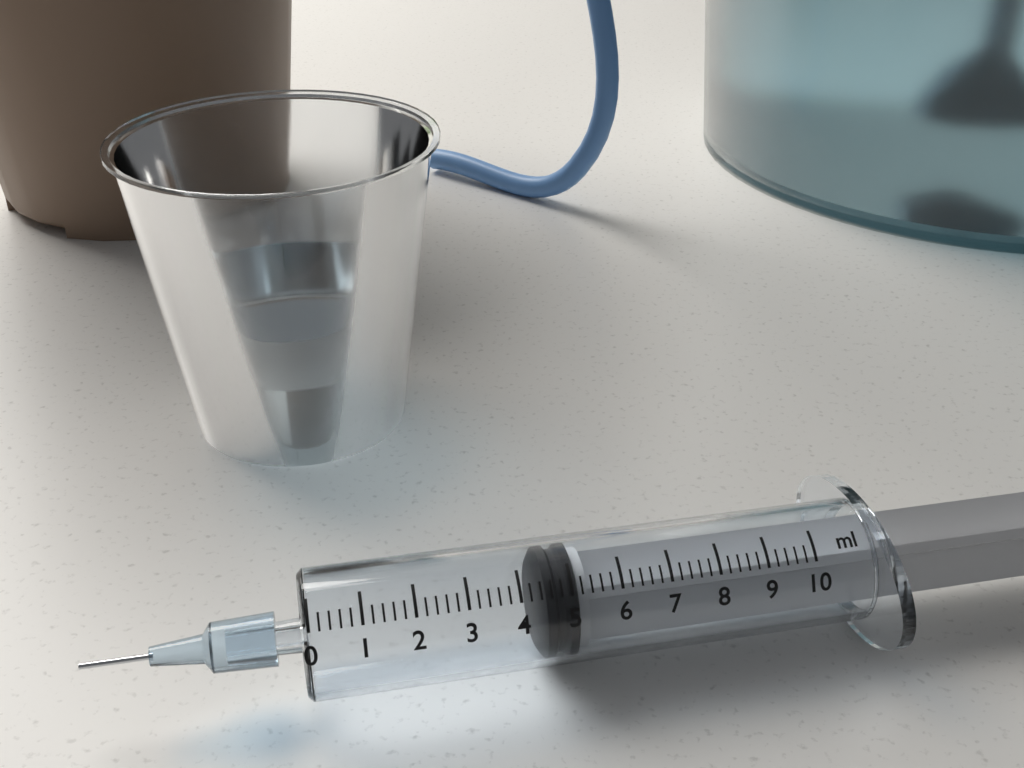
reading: 4.4 ml
